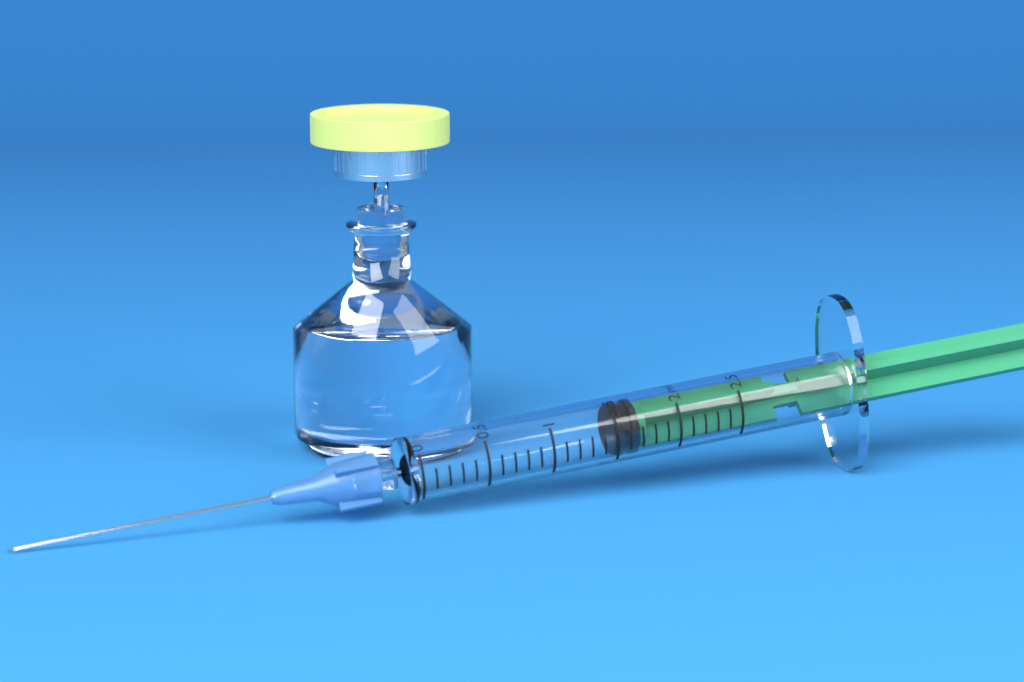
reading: 1.5 ml
